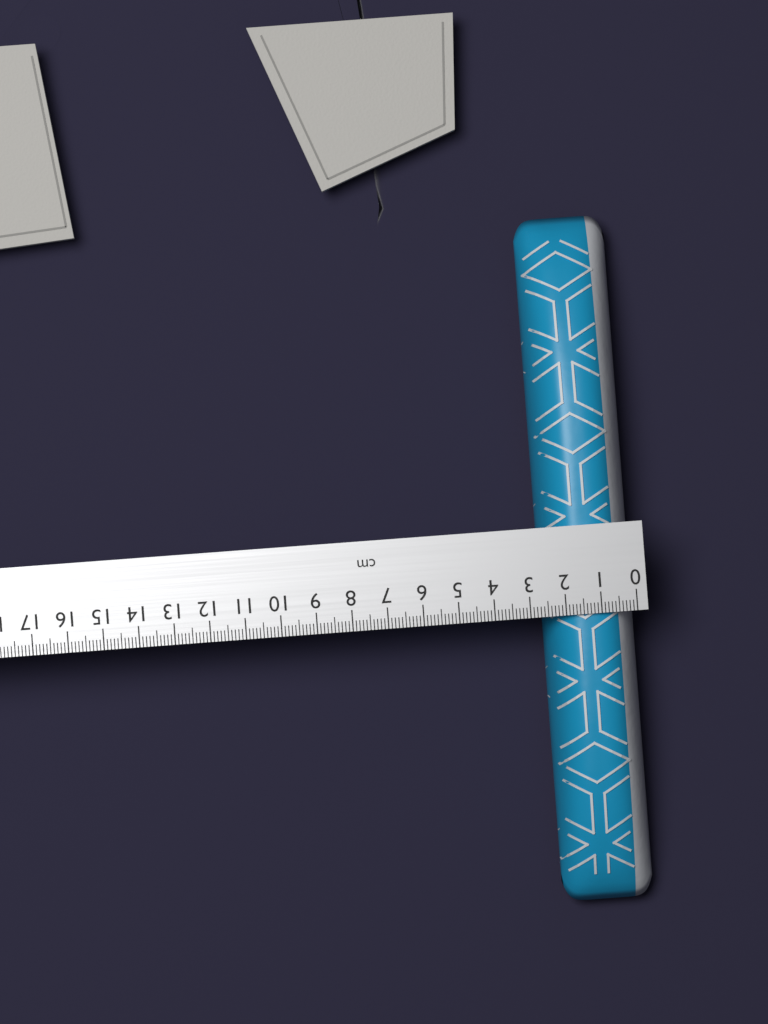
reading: 2.6 cm
